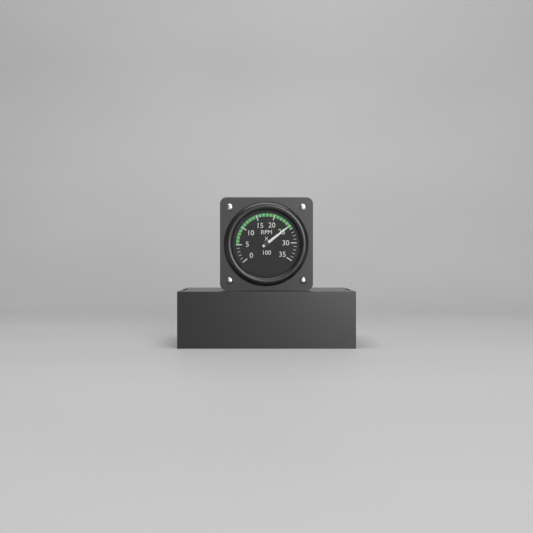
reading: 25 RPM x 100
